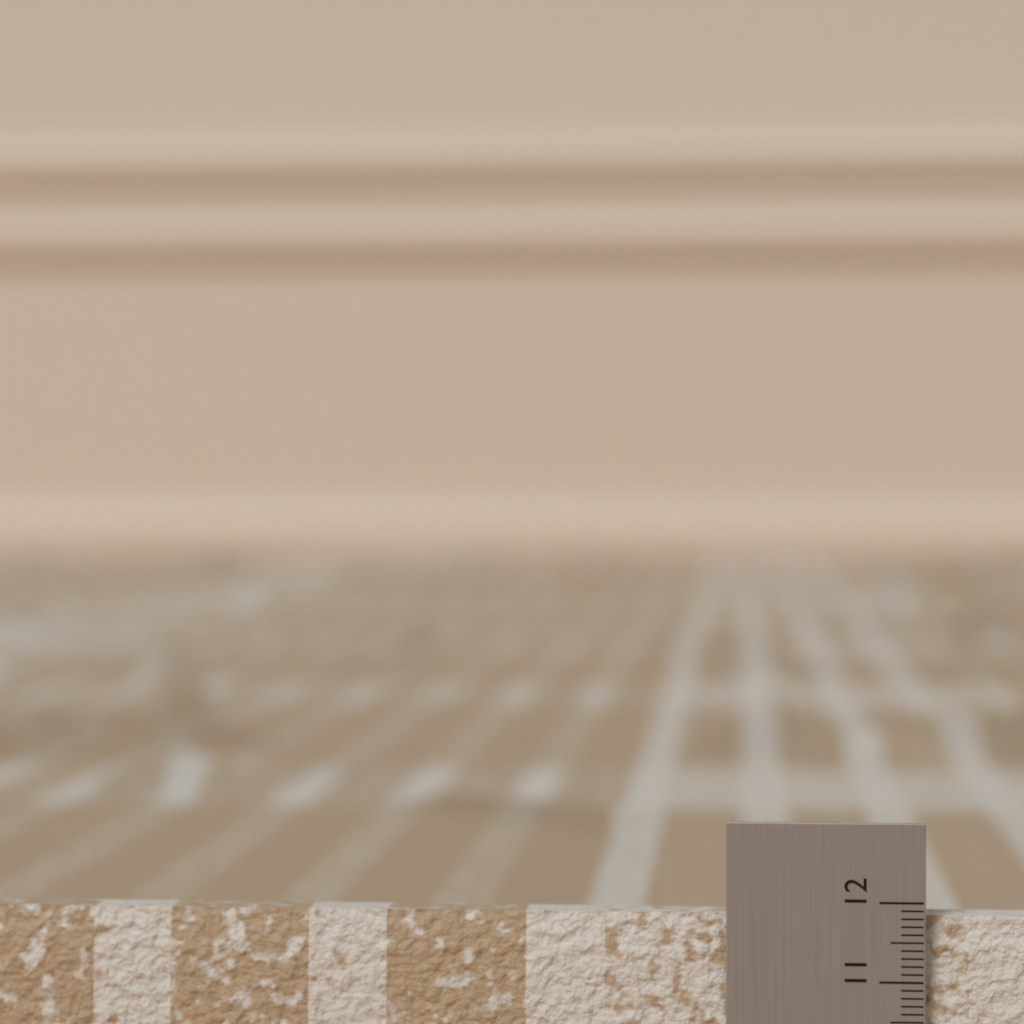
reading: 11.8 (no unit)
